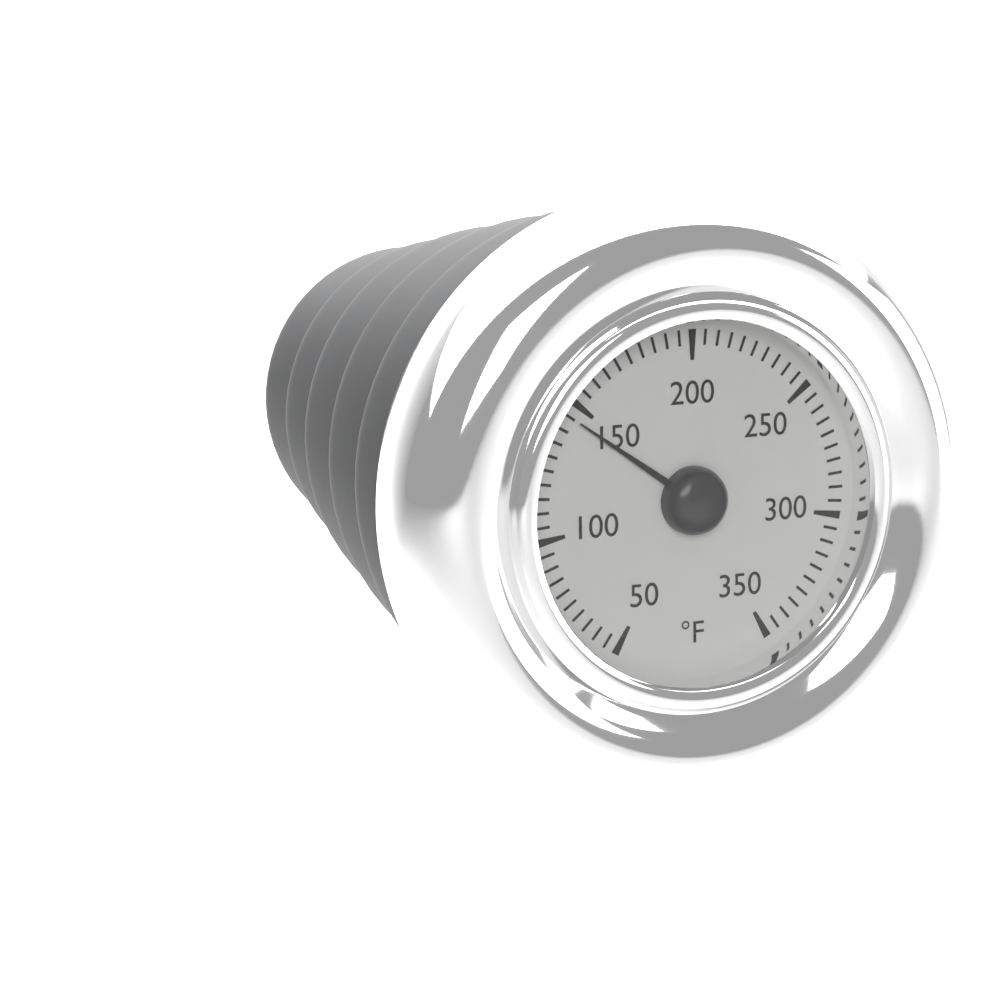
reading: 145 °F
